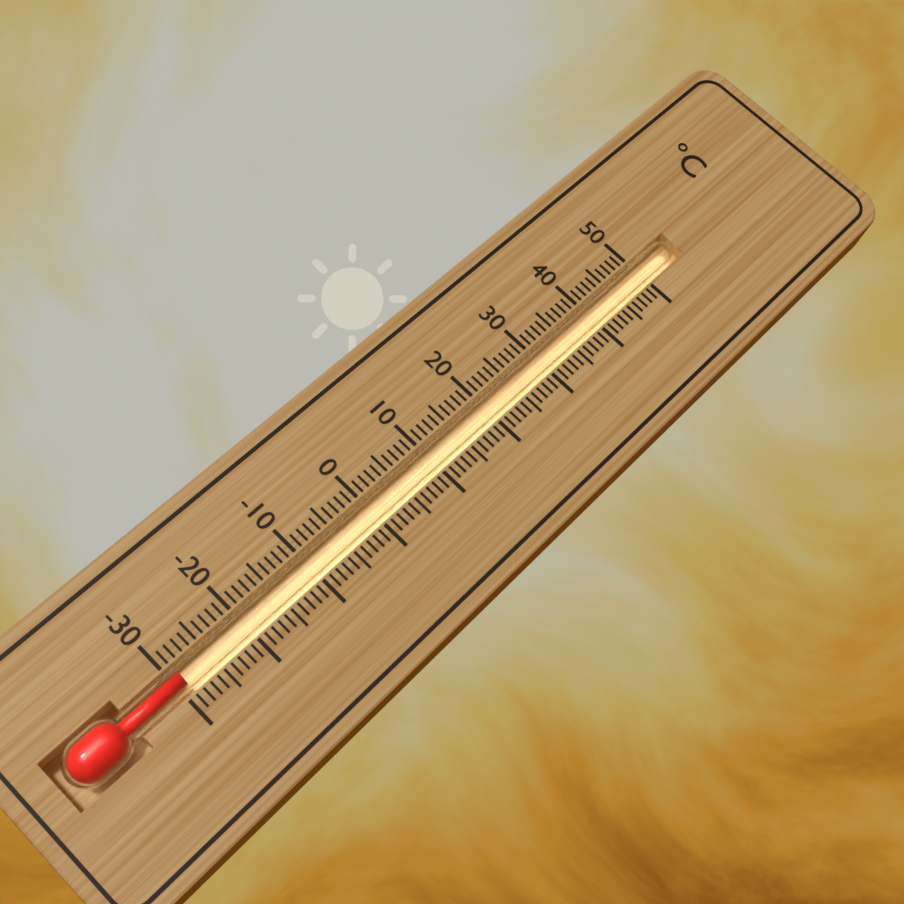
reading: -29 °C
